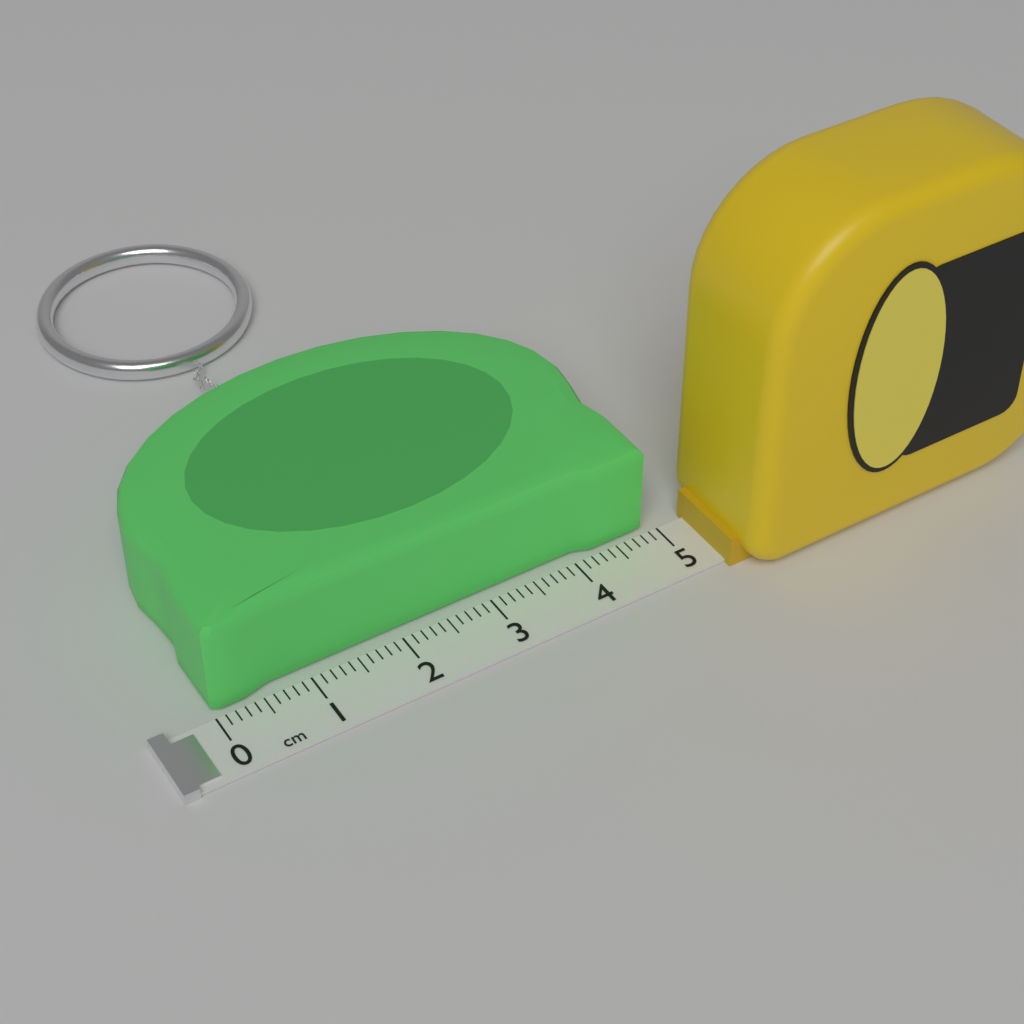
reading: 4.9 cm
